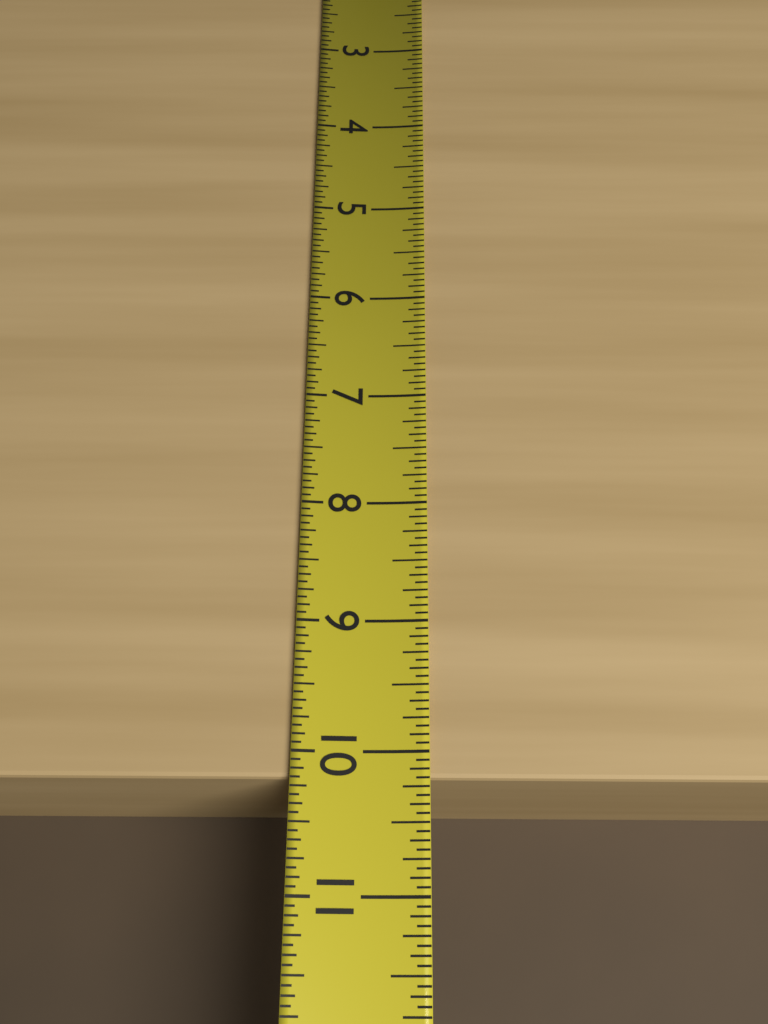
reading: 10.1875 (no unit)
